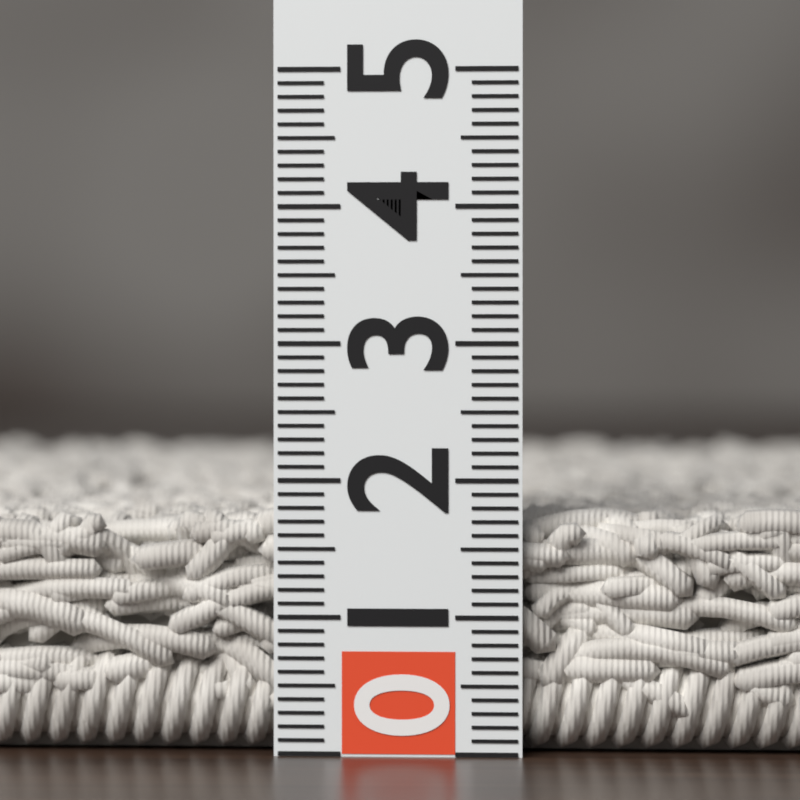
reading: 1.8 (no unit)
